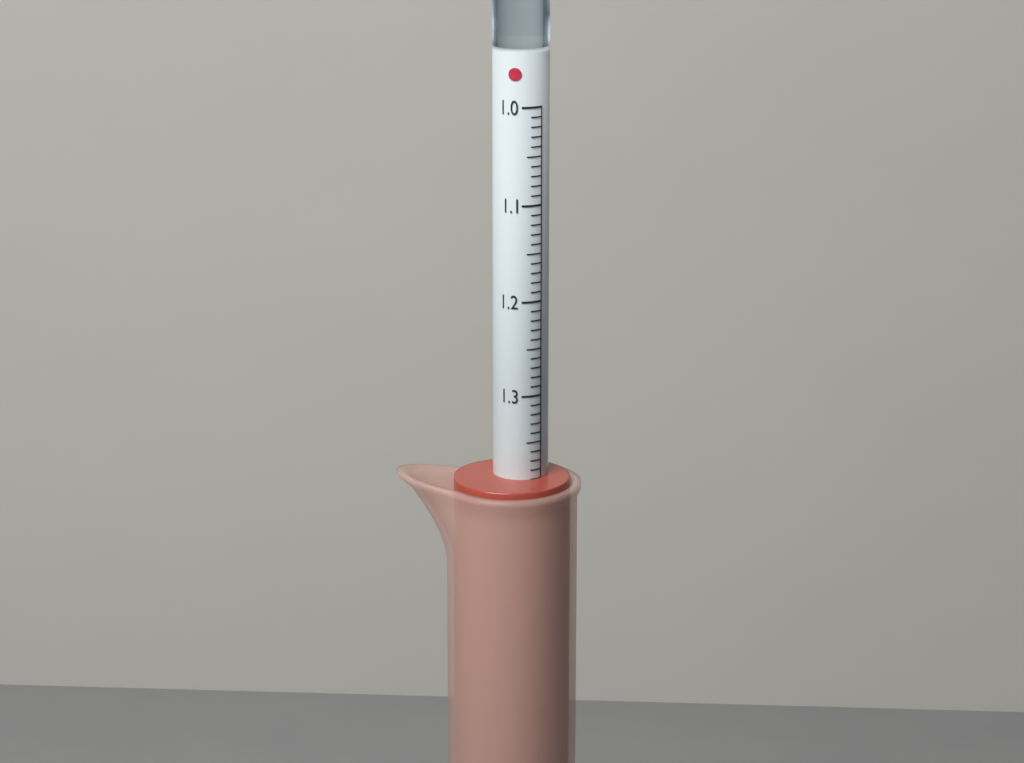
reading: 1.39 (no unit)
